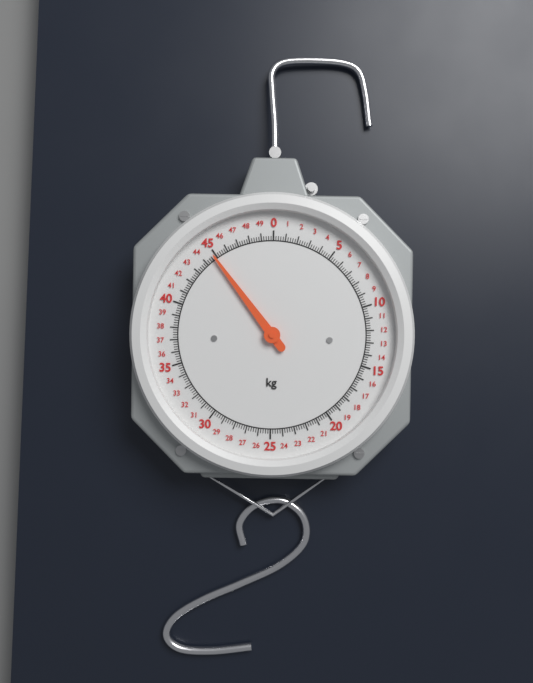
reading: 44.8 kg
